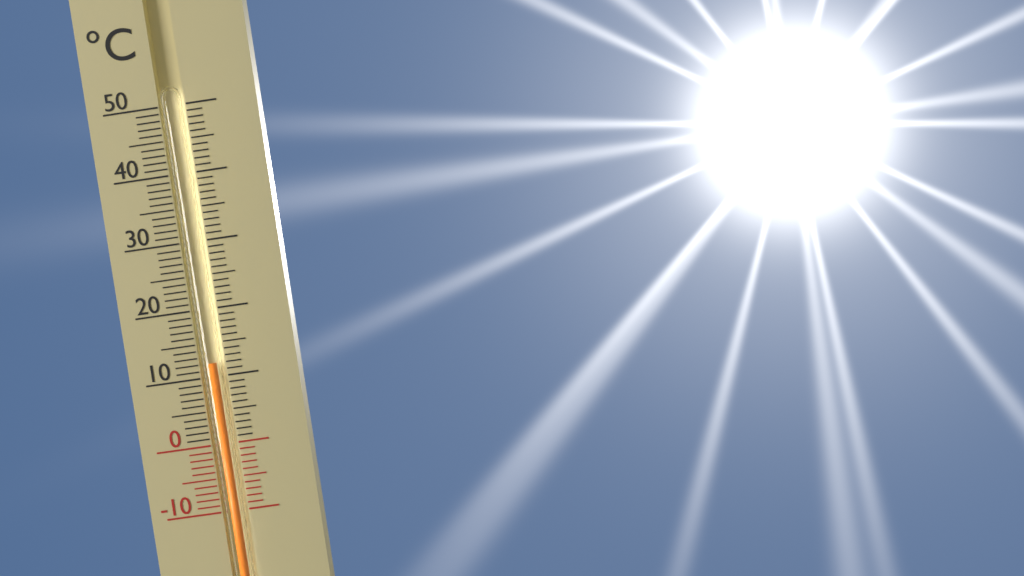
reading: 12 °C
